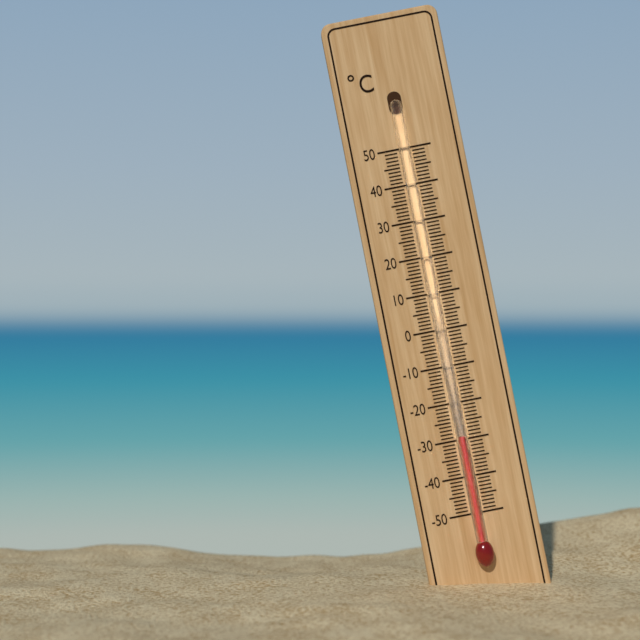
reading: -29 °C
